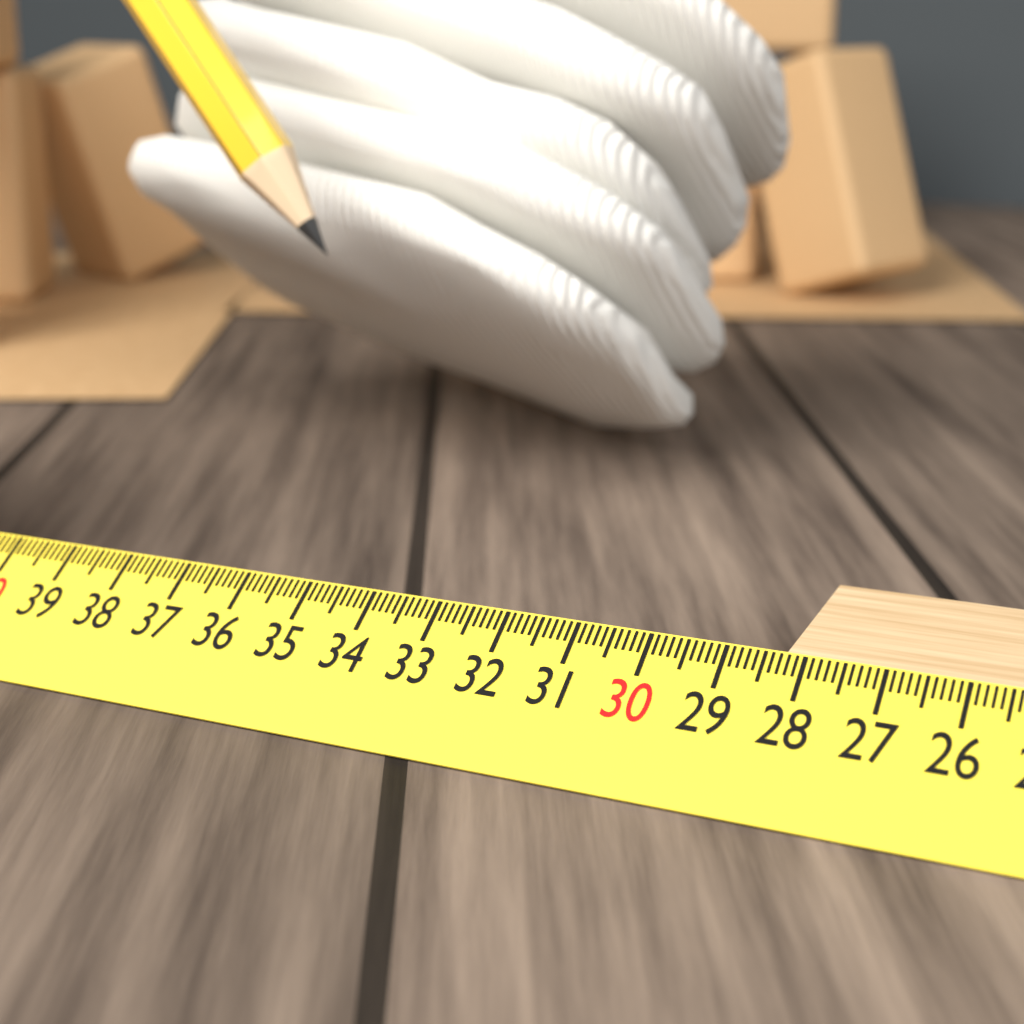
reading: 28.3 cm
